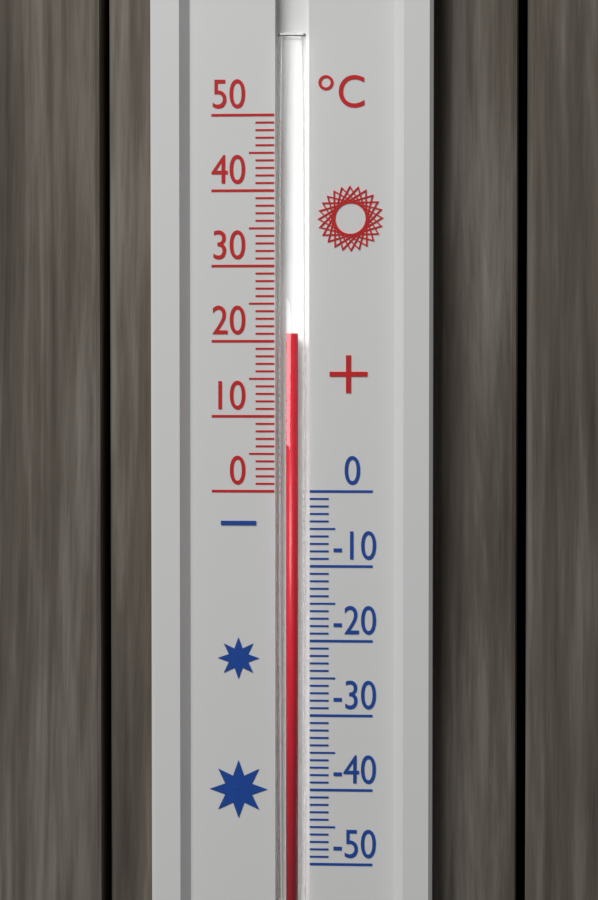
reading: 21 °C
